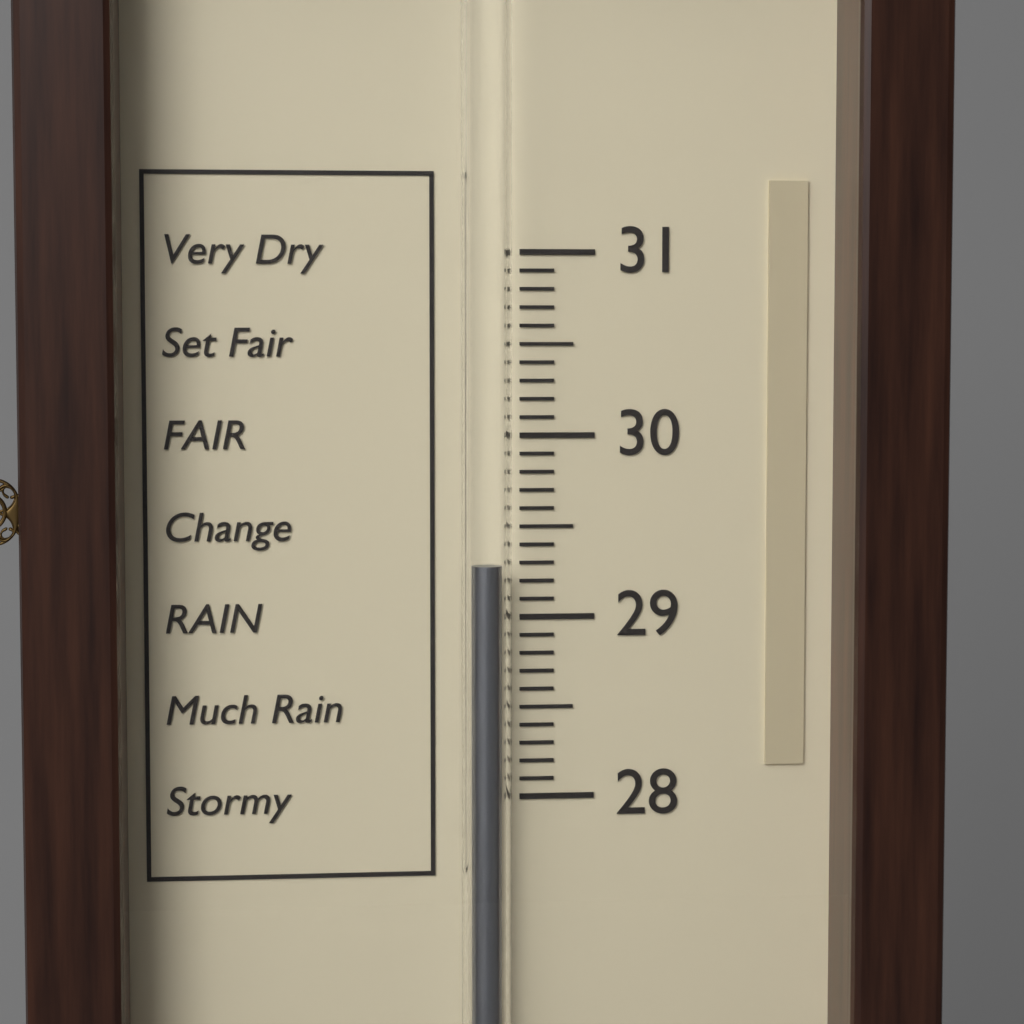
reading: 29.3 (no unit)
